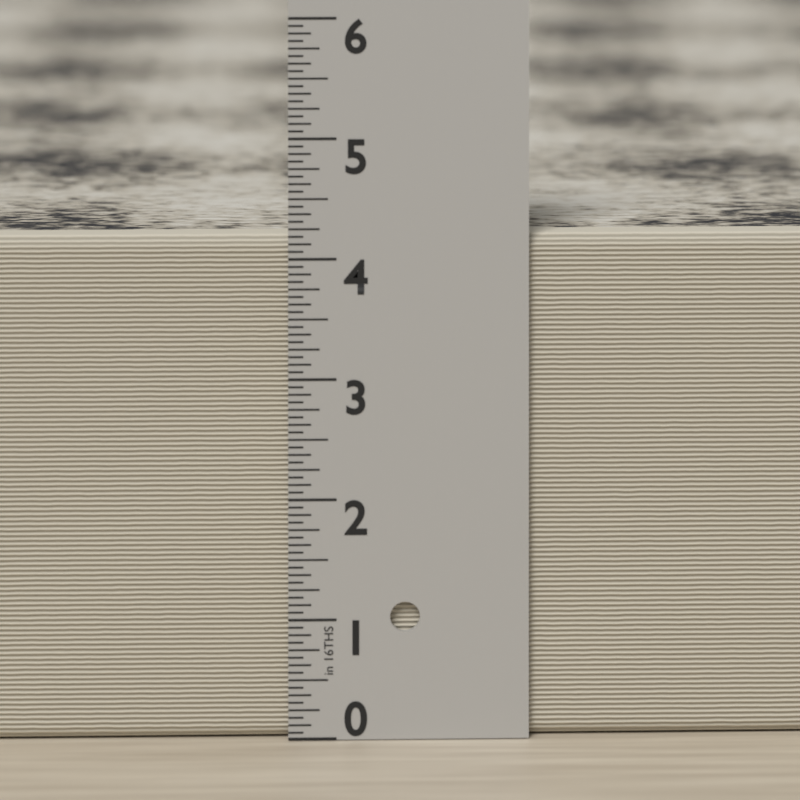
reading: 4.1875 in
